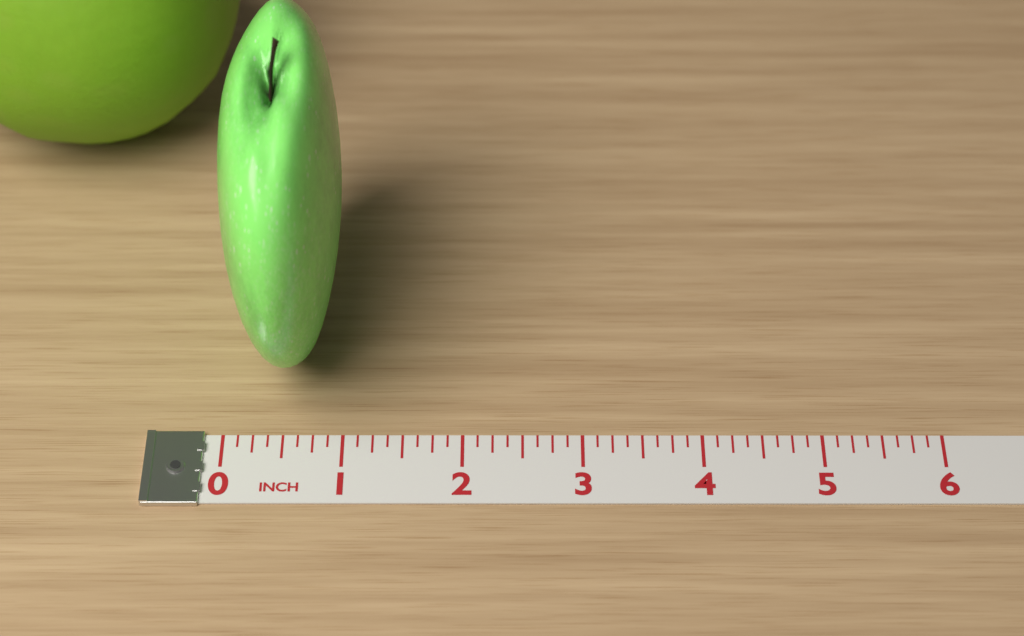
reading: 1.000 inch
